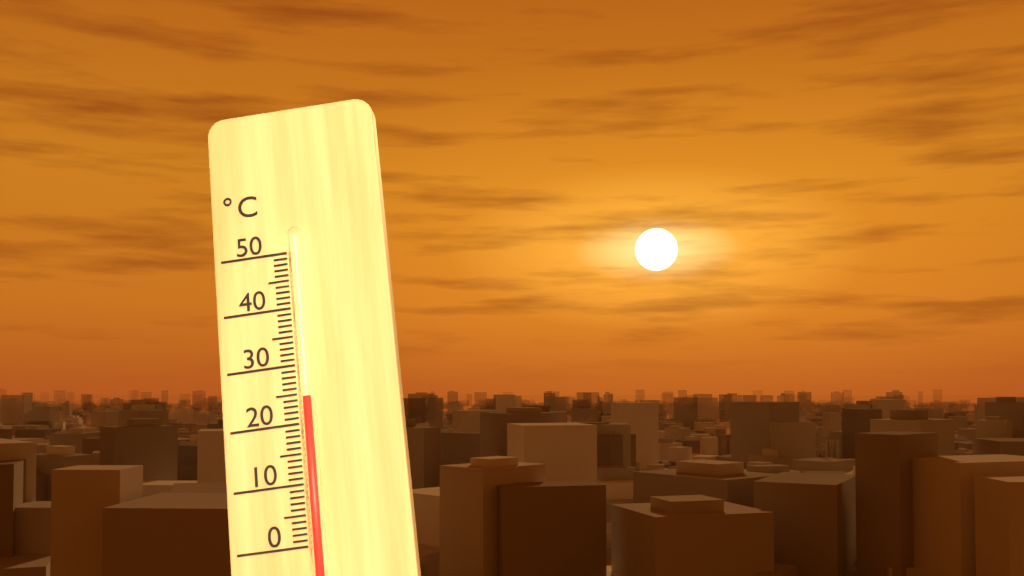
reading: 24 °C
